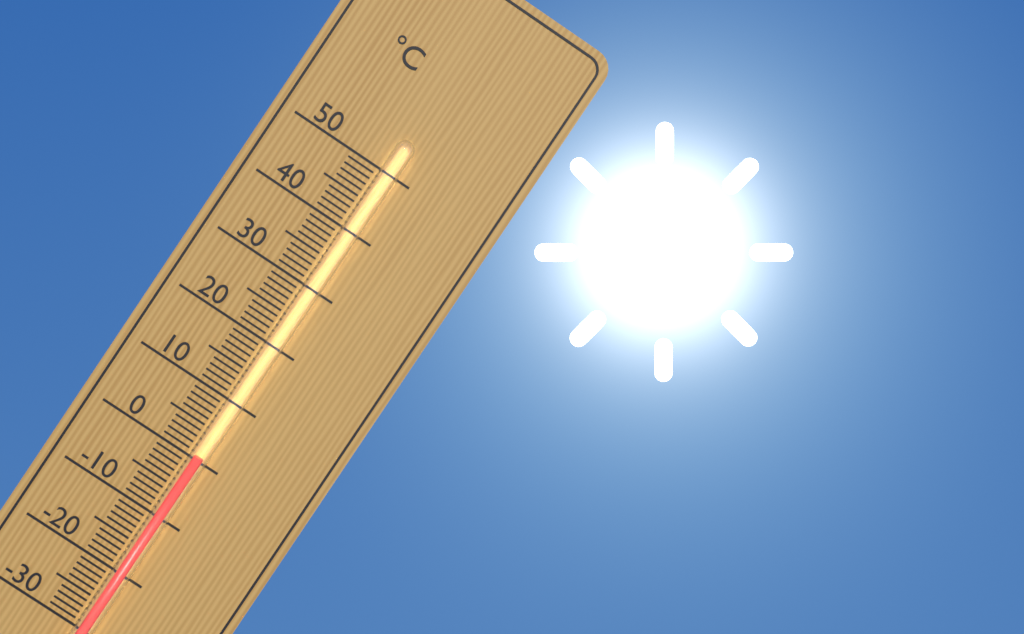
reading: 1 °C
